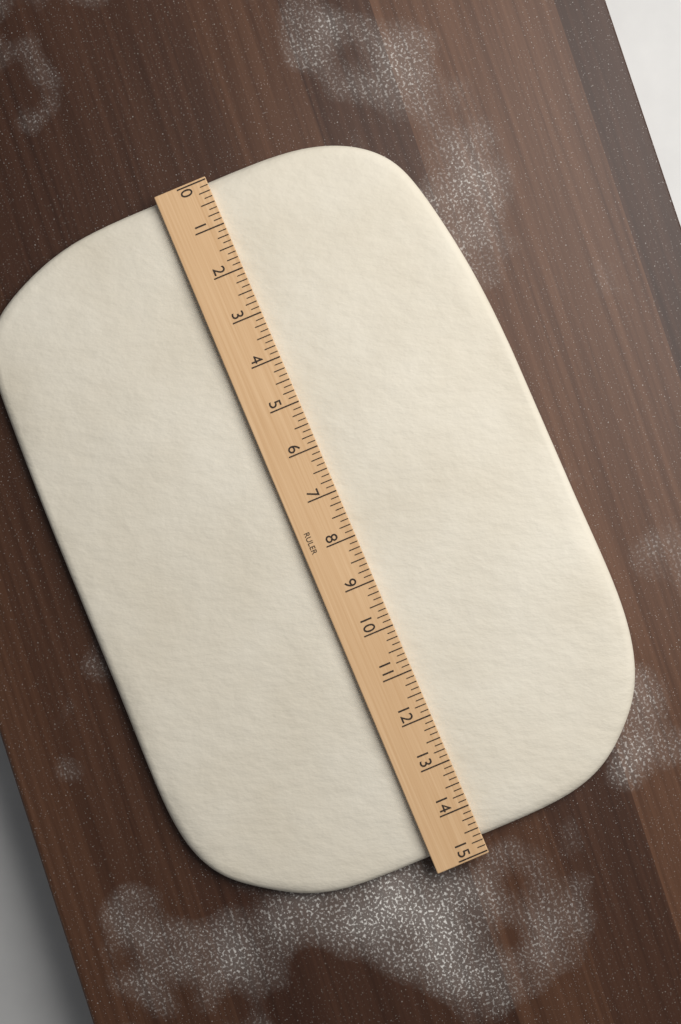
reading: 14.750 (no unit)
